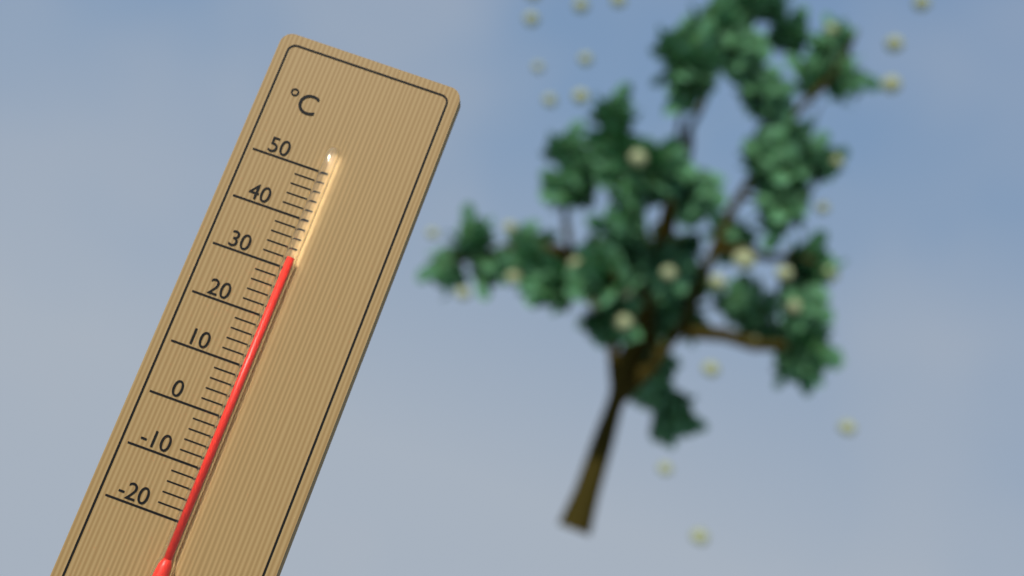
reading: 32 °C
